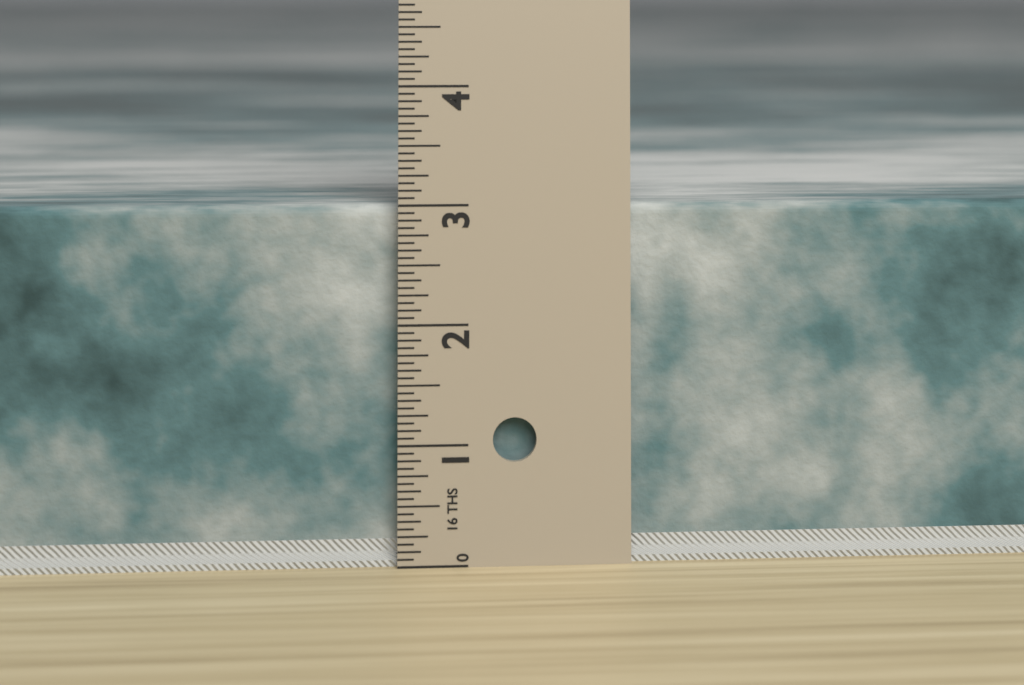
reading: 3.0000 in
